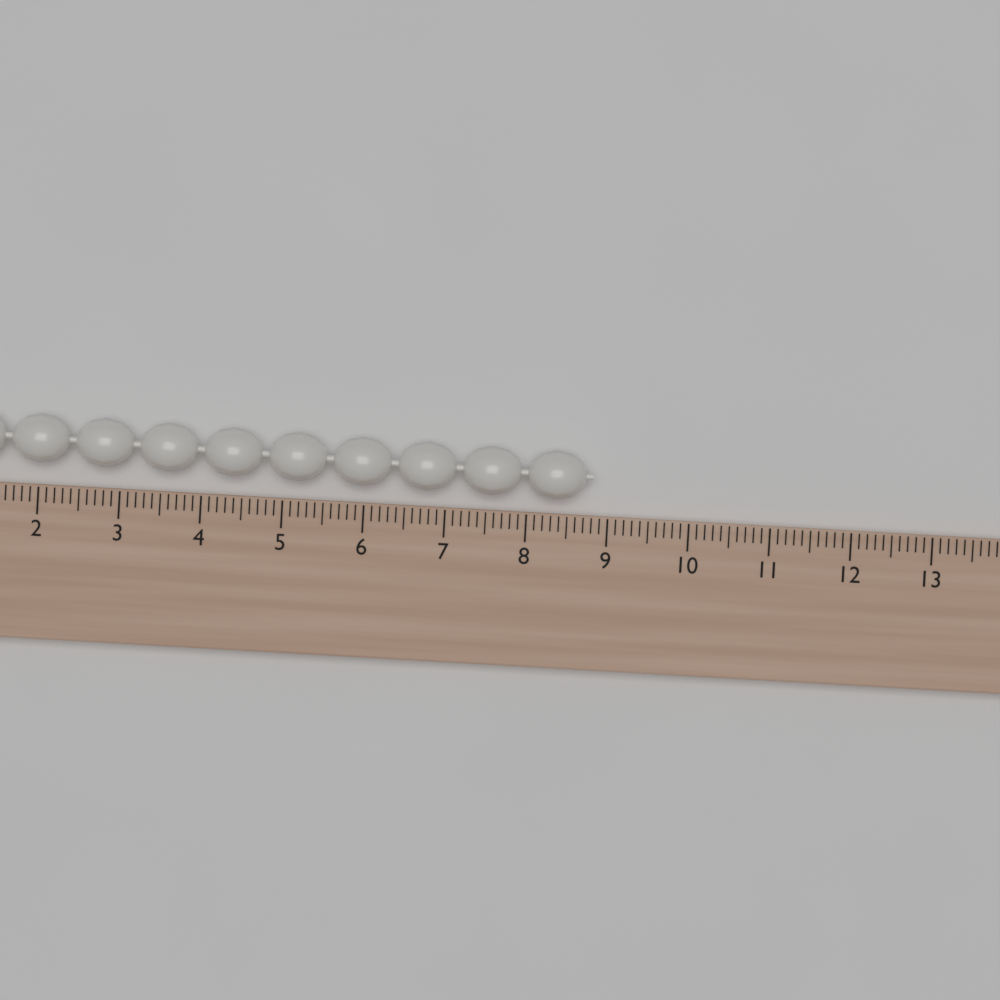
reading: 8.8 (no unit)
